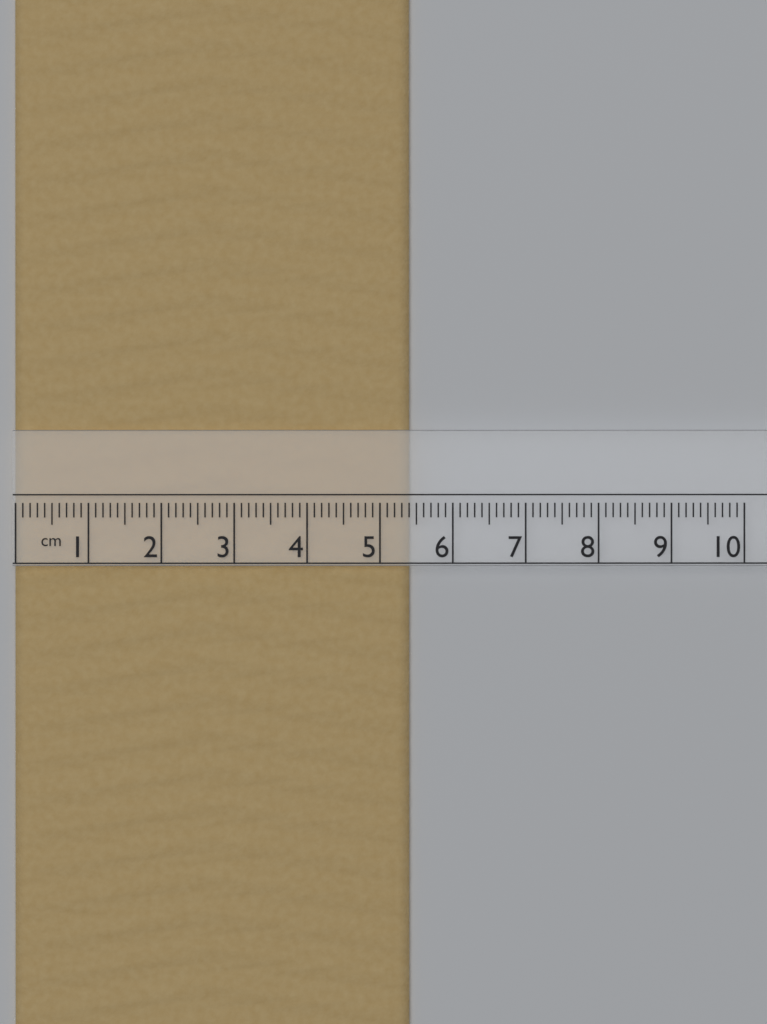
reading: 5.4 cm
